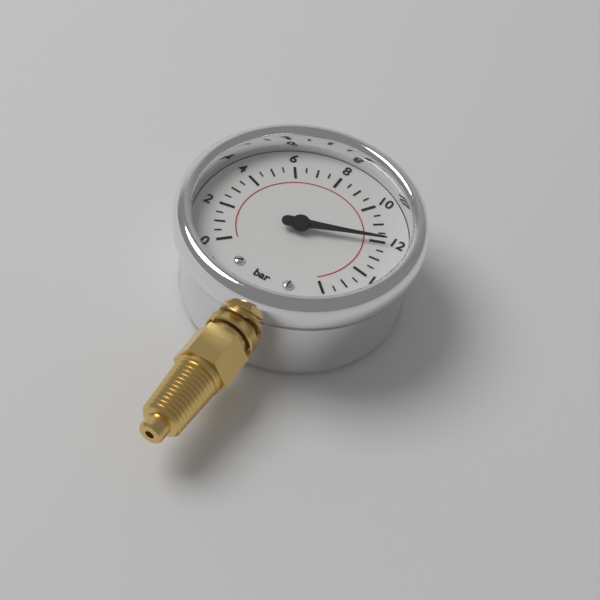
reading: 12.0 bar
